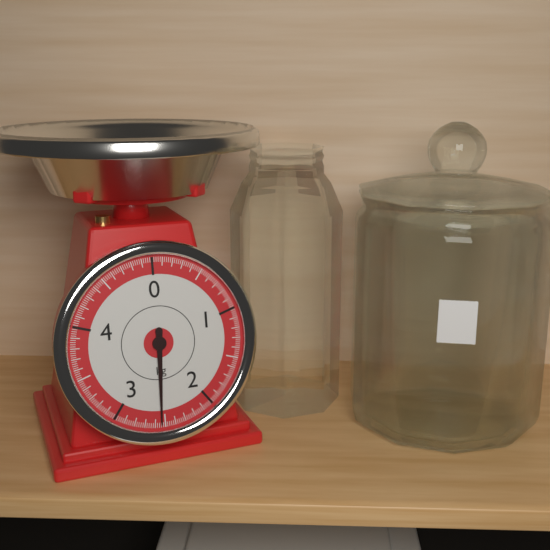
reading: 2.54 kg
